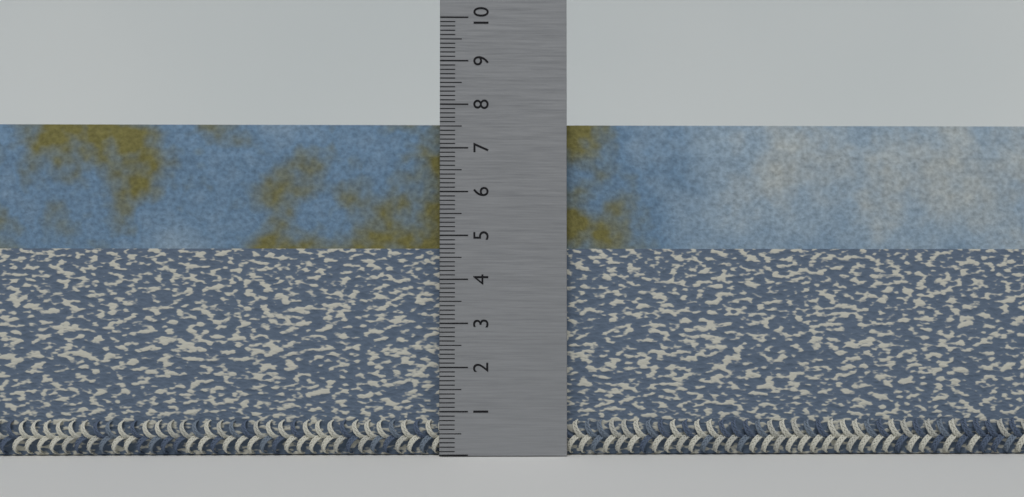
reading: 7.6 (no unit)
